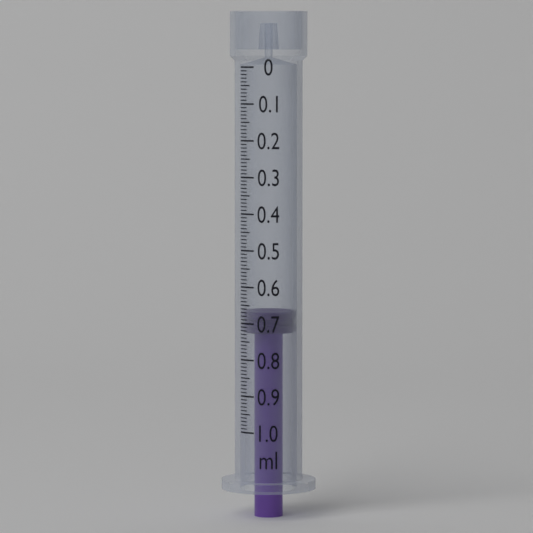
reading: 0.67 ml
